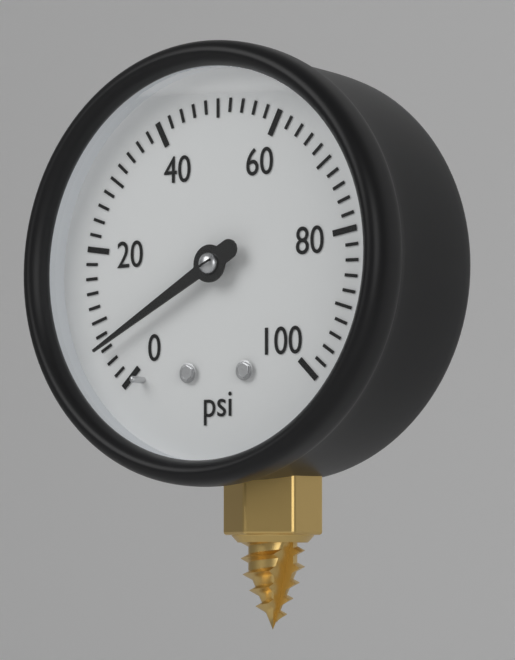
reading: 6 psi
